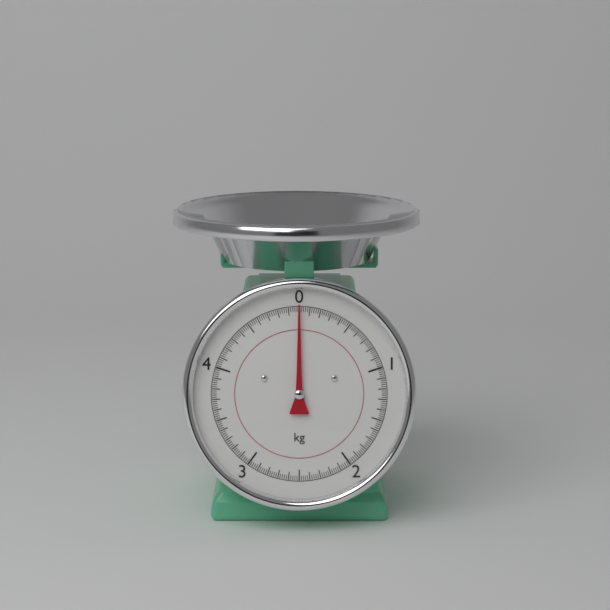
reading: 0.00 kg
